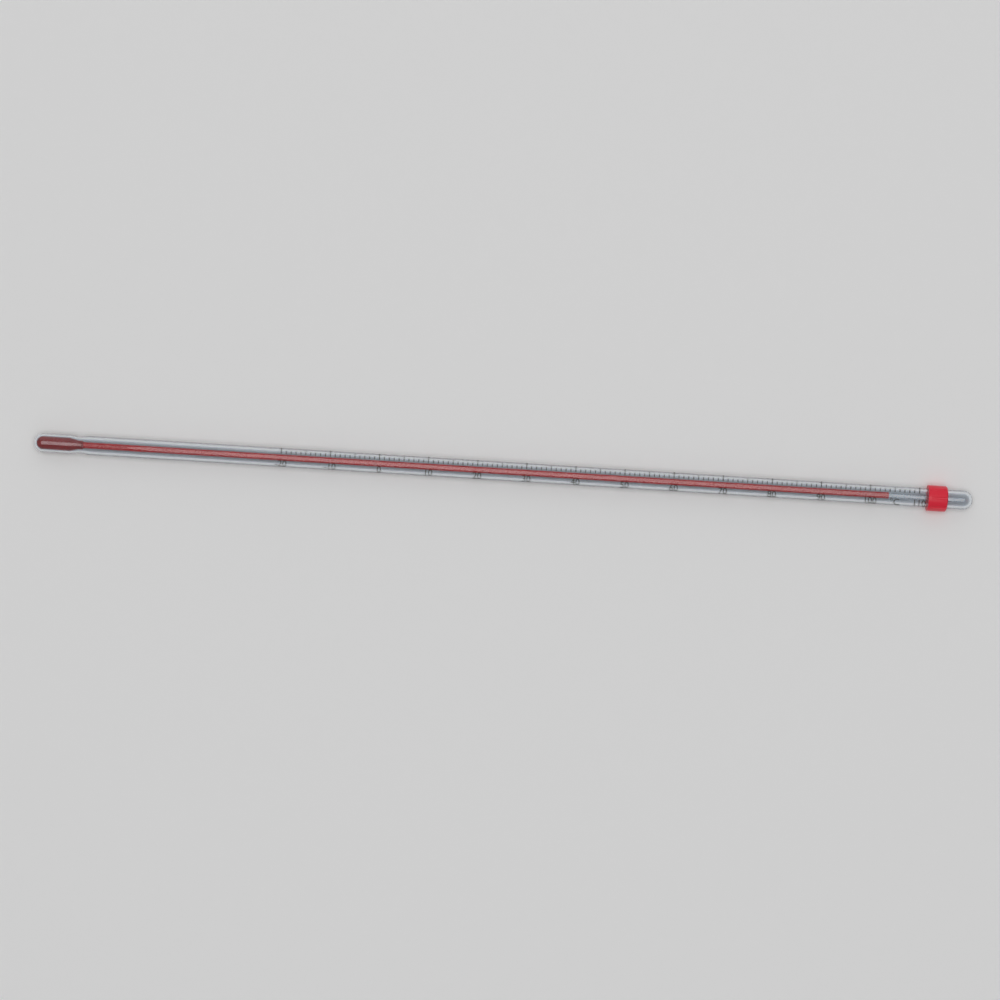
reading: 104 °C
